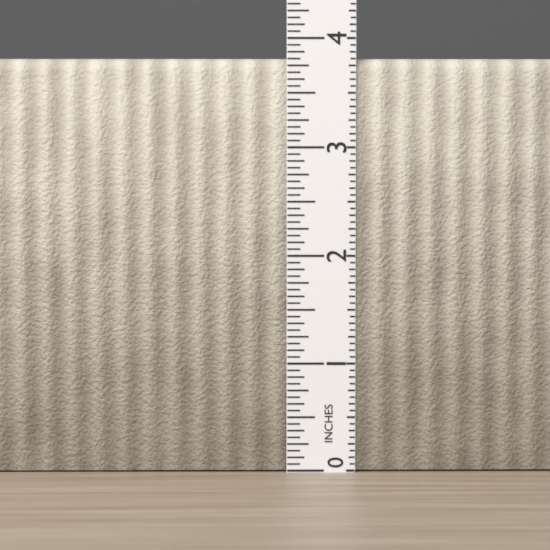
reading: 3.8125 in
